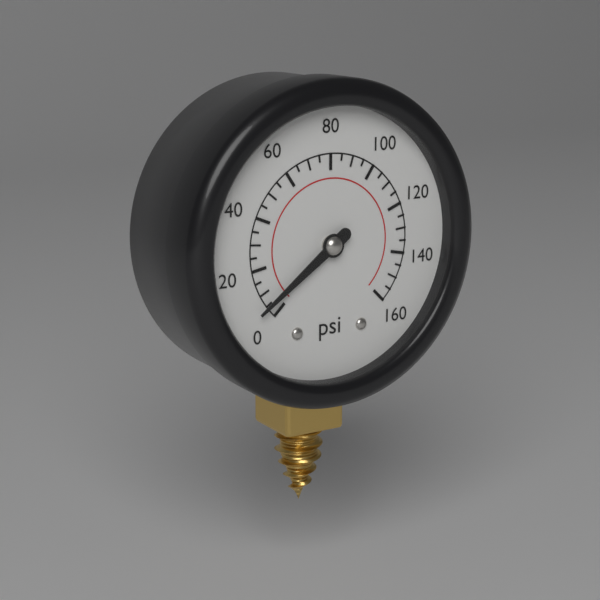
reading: 5 psi
